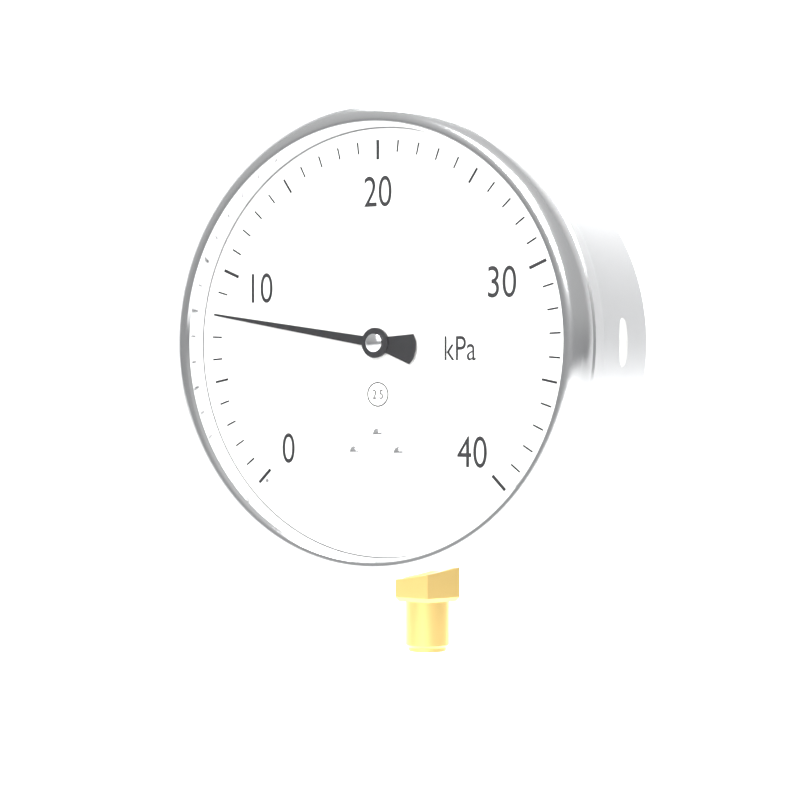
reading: 8 kPa
